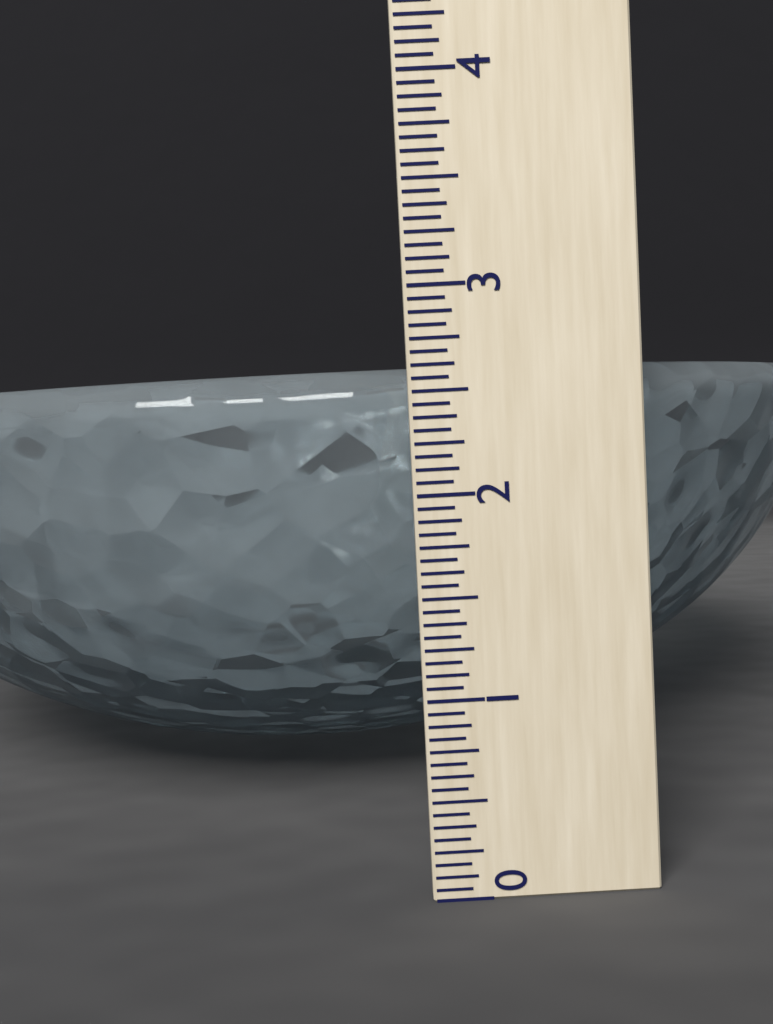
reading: 2.6250 (no unit)
